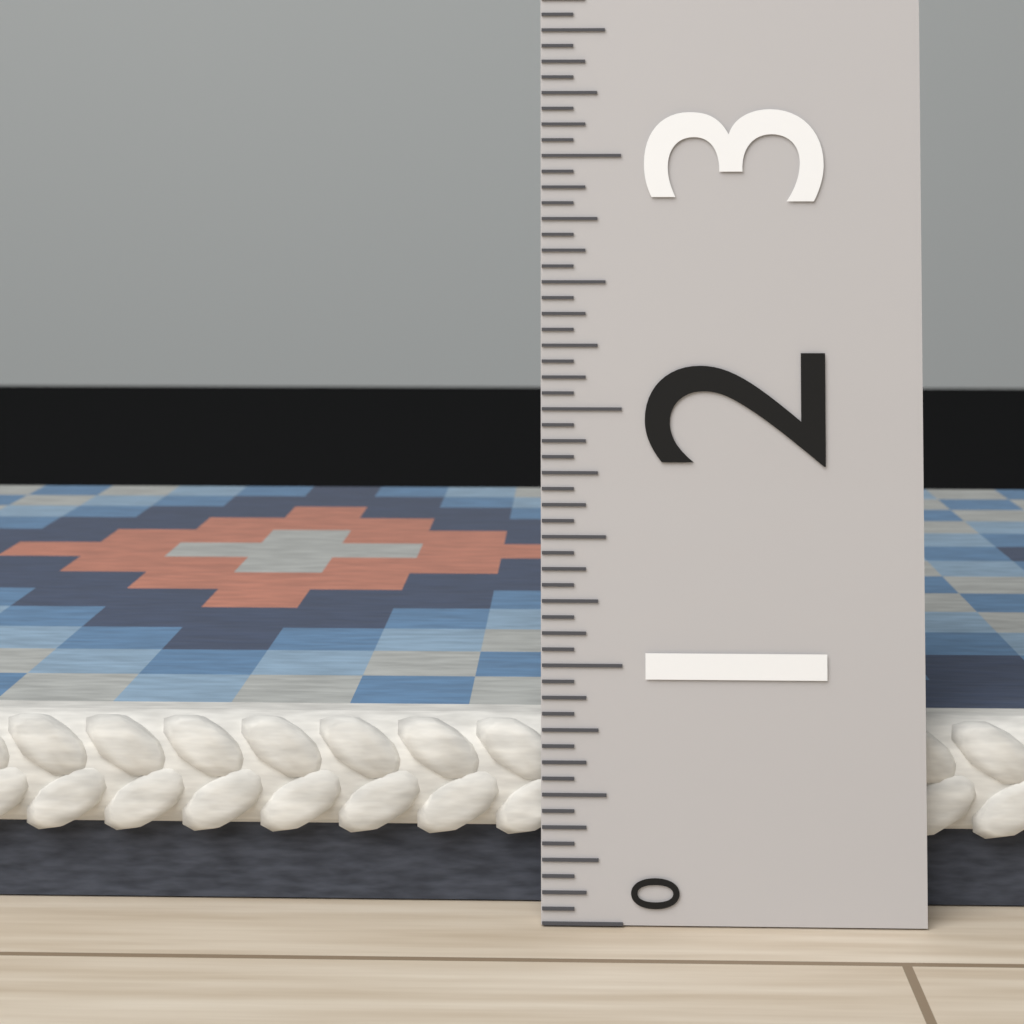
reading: 0.7500 (no unit)
